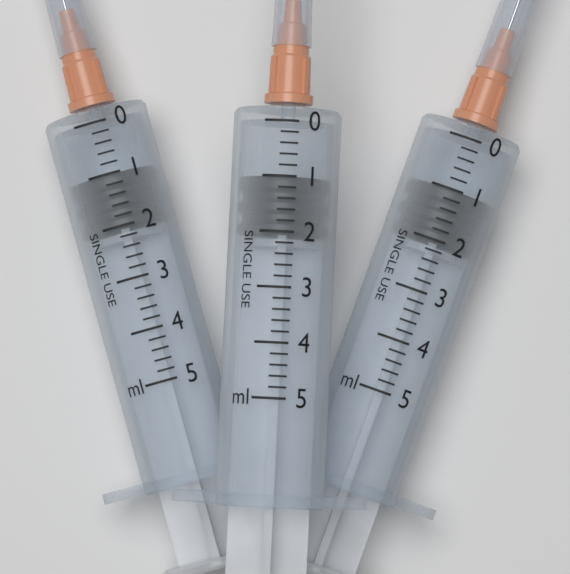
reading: 1.0 ml
